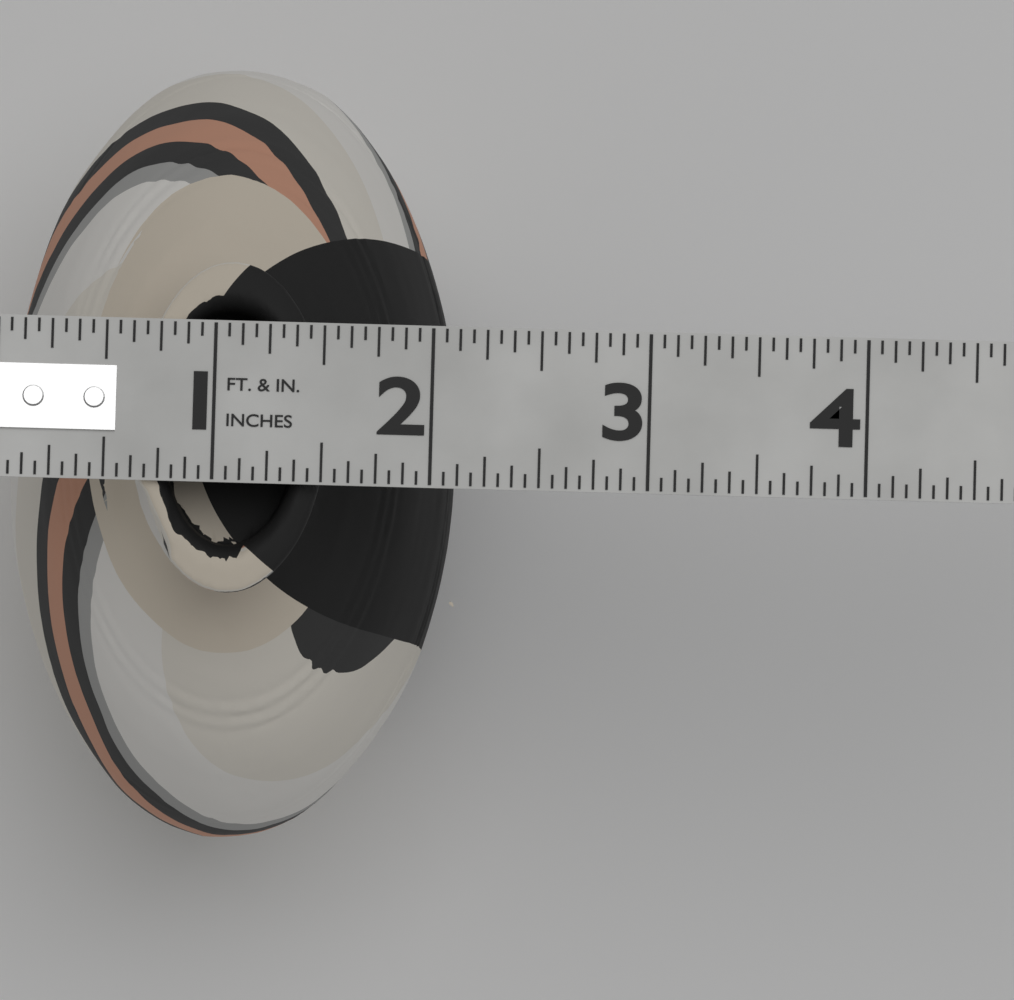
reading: 2.1250 in
